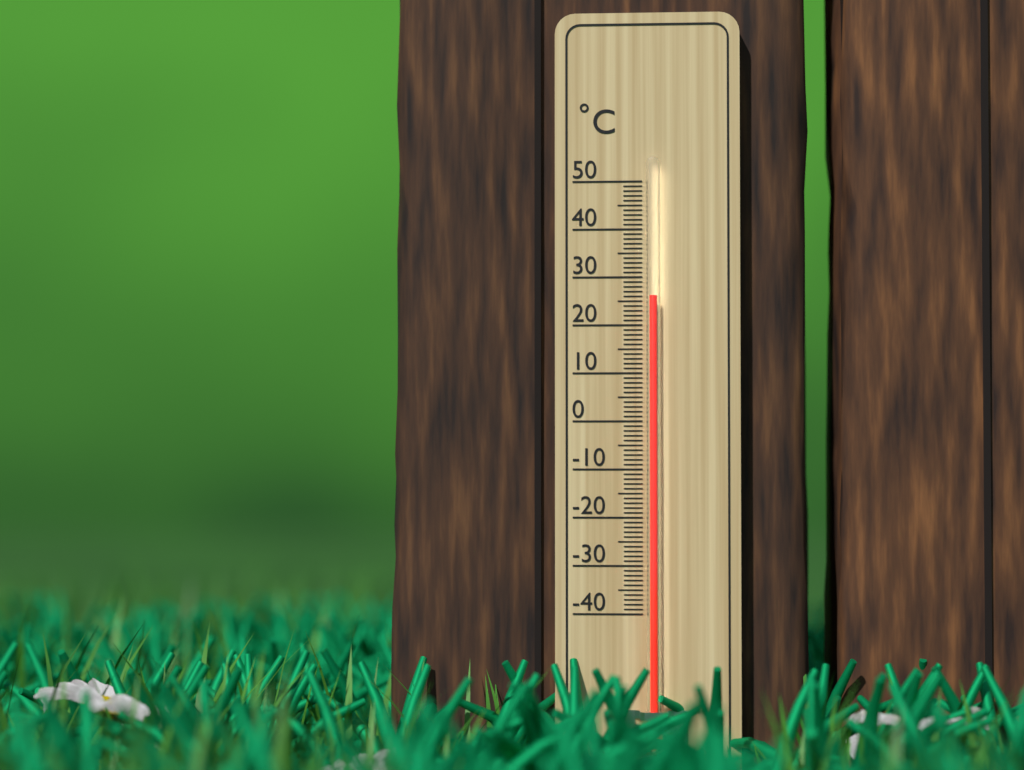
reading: 26 °C
